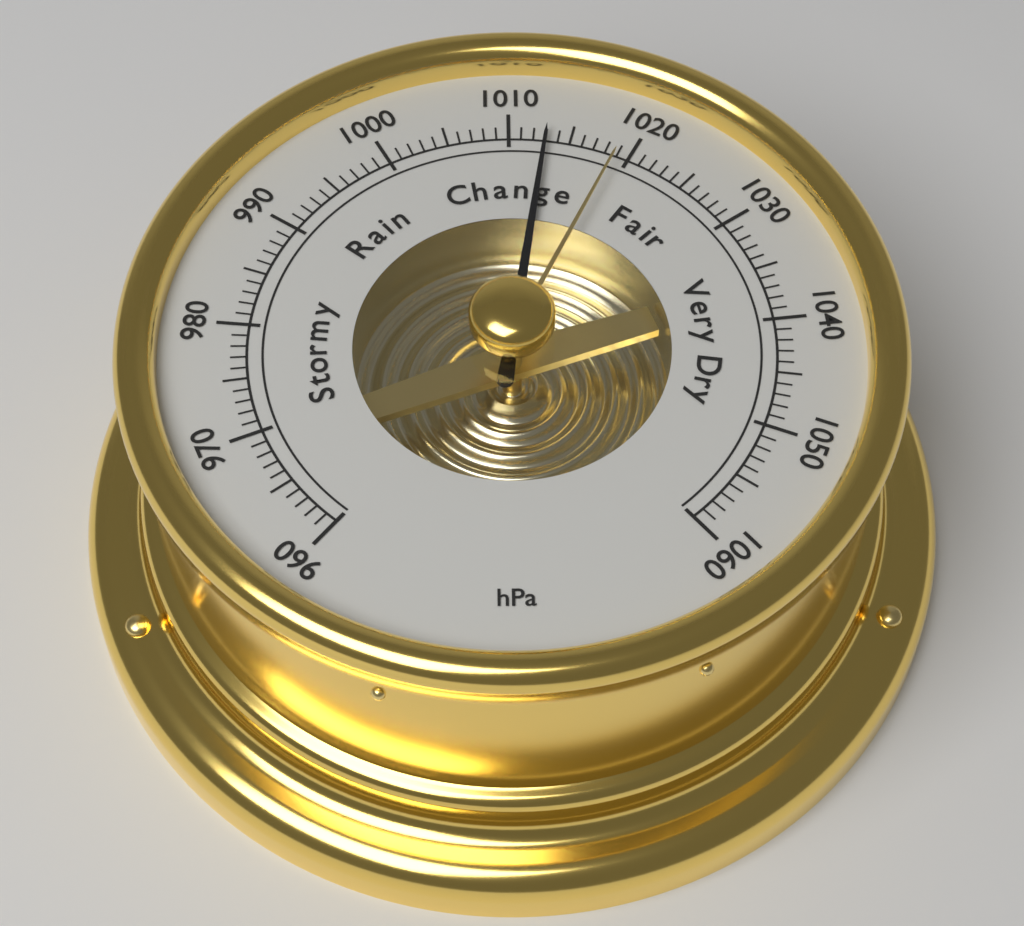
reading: 1013 hPa
